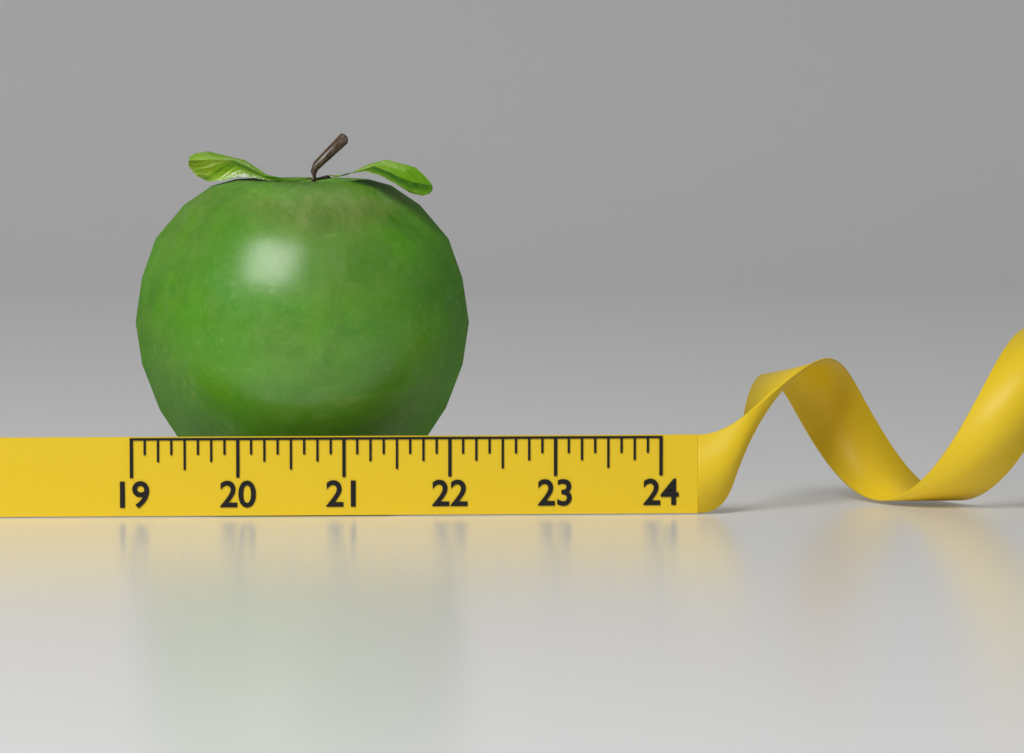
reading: 22.250 (no unit)
